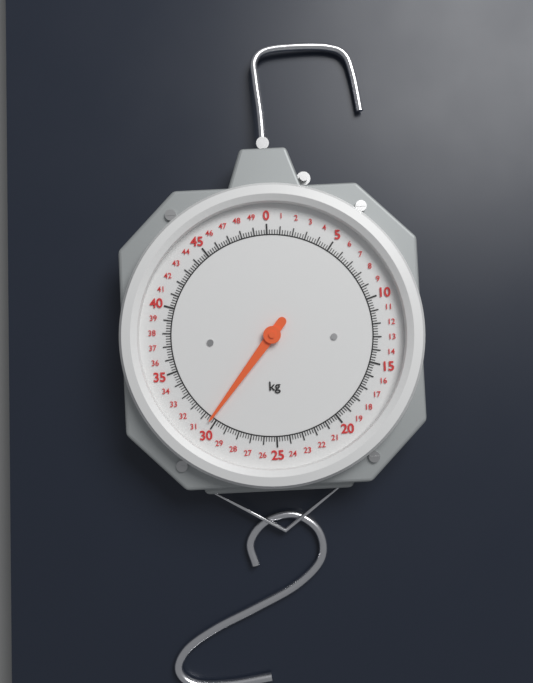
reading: 30.4 kg
